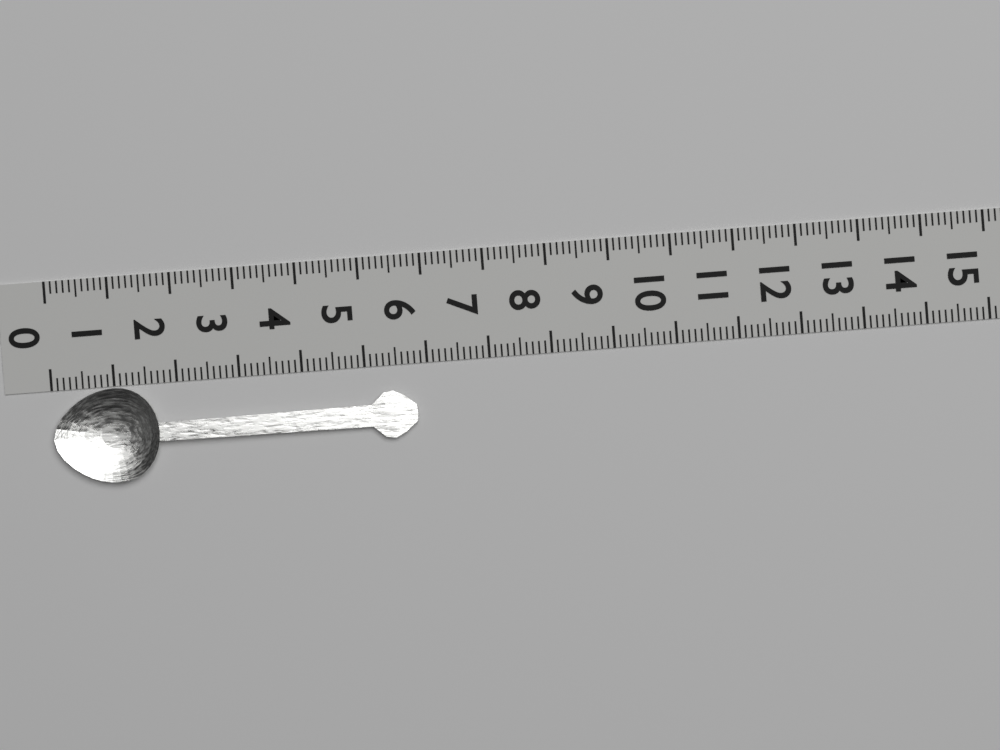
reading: 5.8 (no unit)
